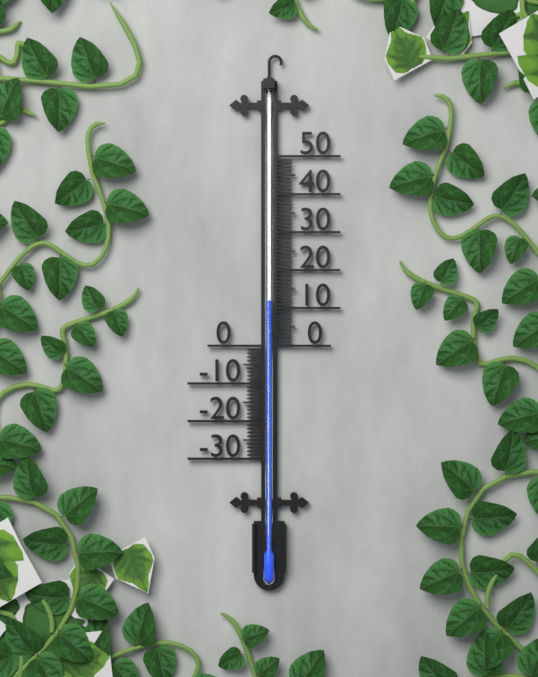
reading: 12 (no unit)
